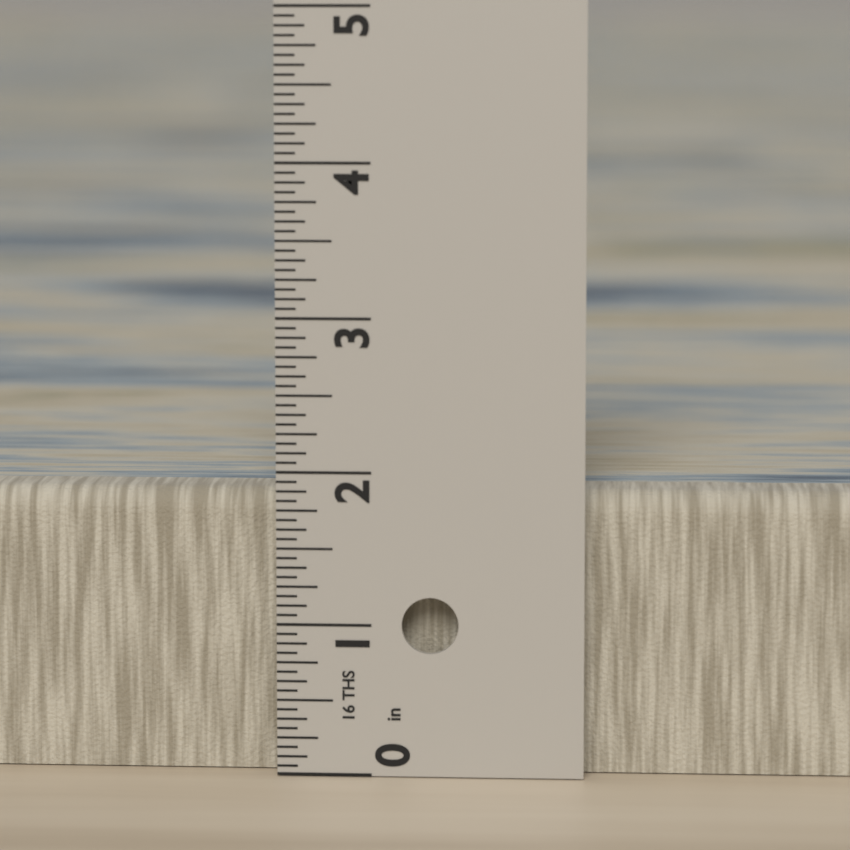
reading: 1.8750 in
